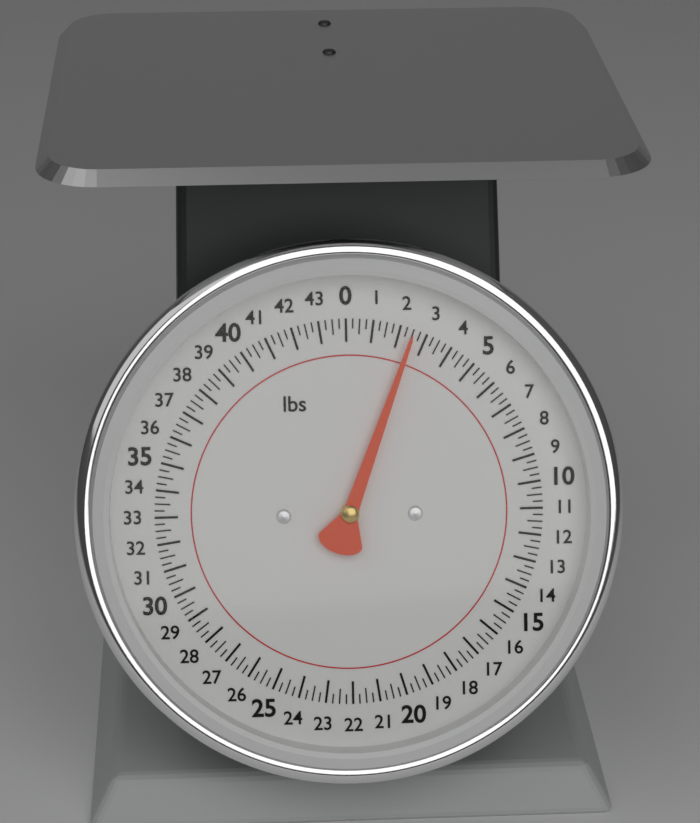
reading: 2.50 lbs
